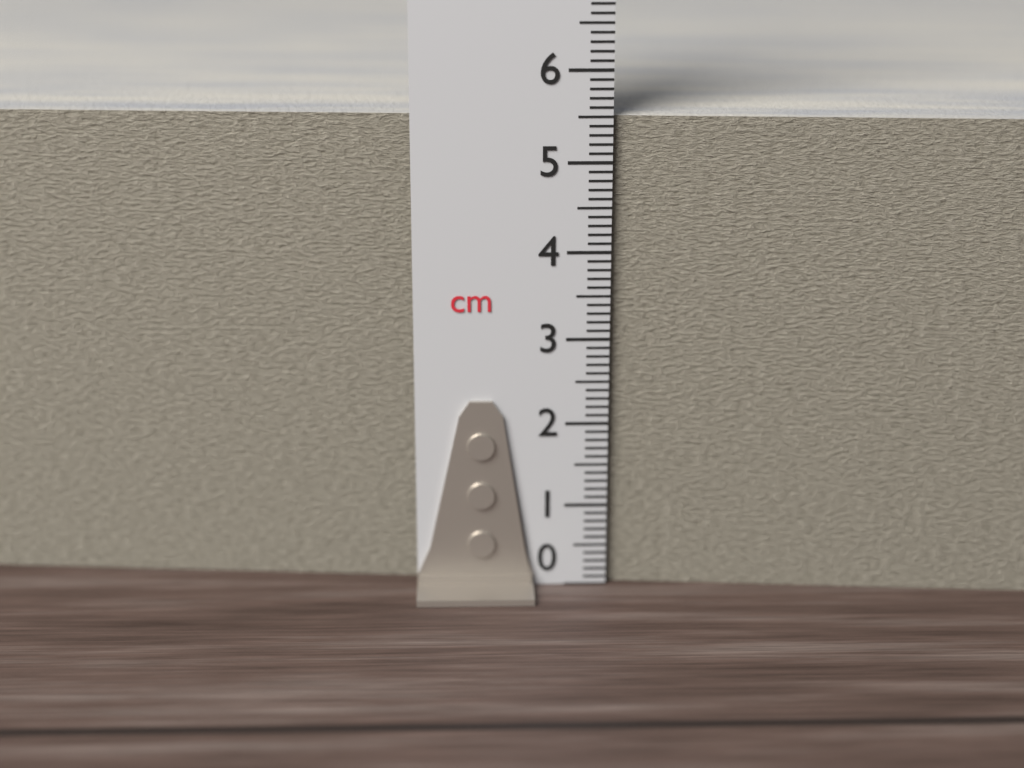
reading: 5.5 cm
